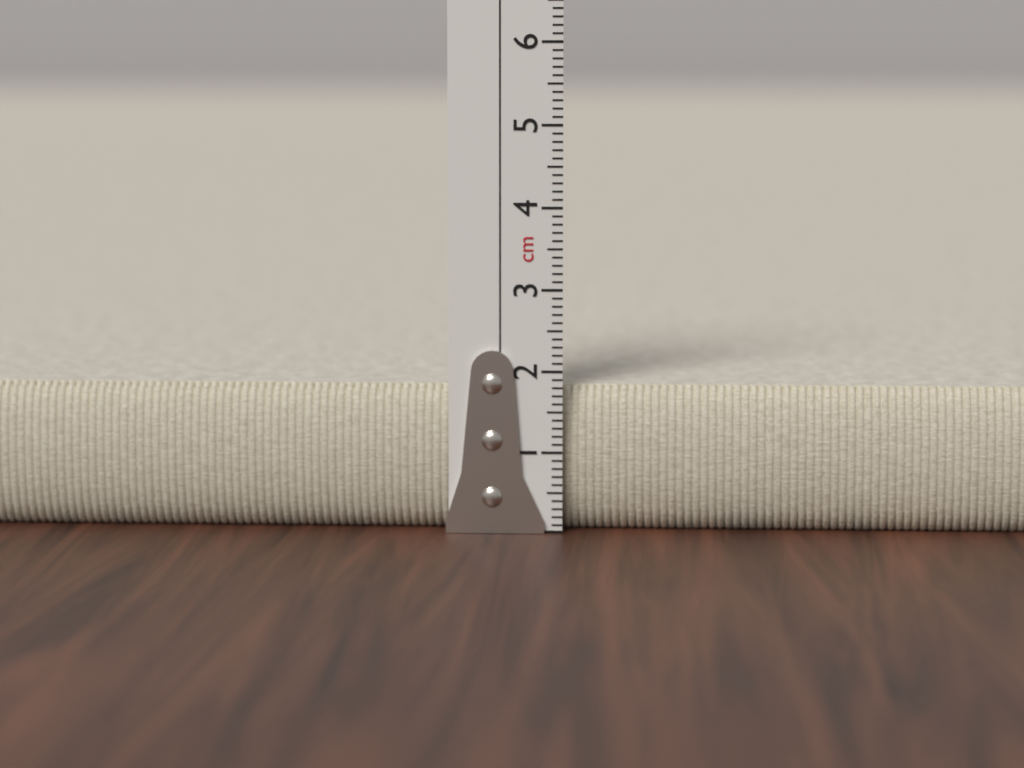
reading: 1.8 cm
